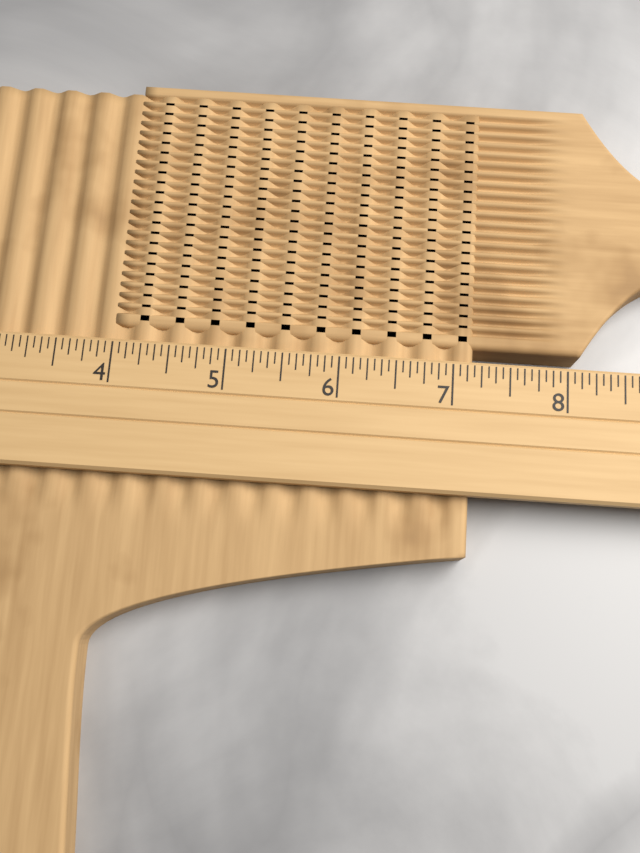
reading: 7.1875 (no unit)
